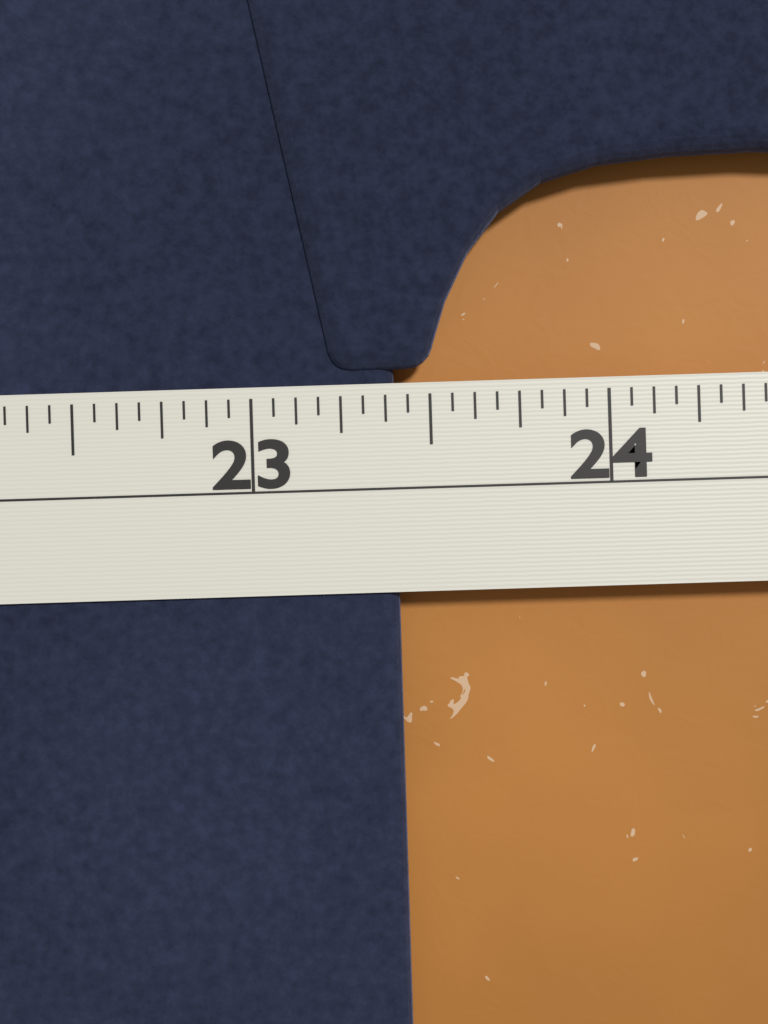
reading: 23.4000 in
